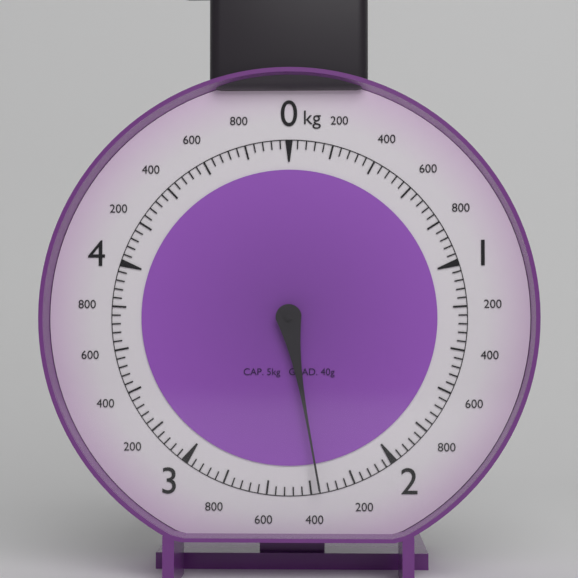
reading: 2.36 kg
